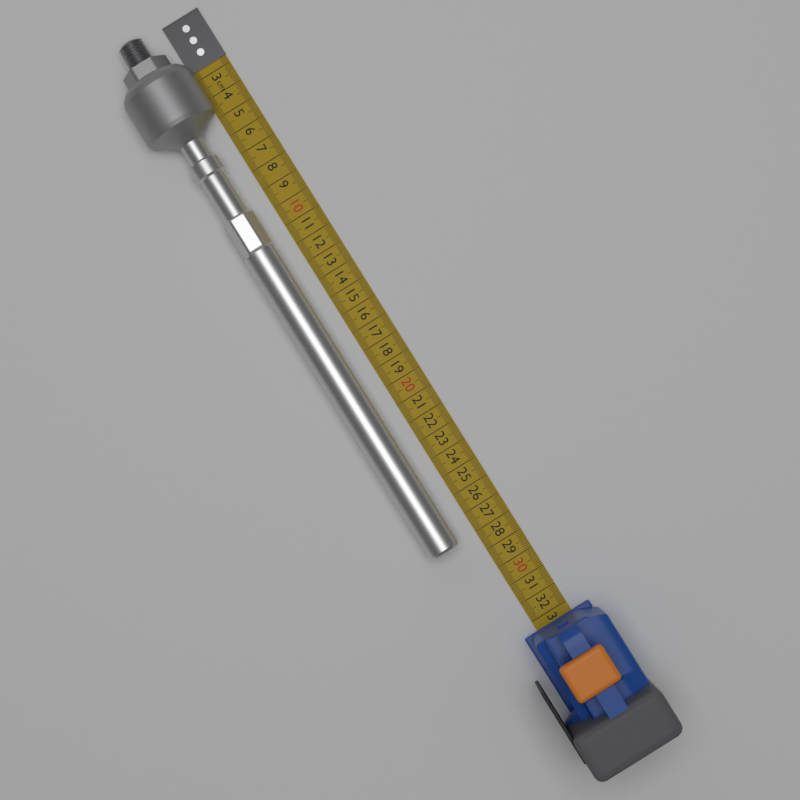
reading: 28.0 cm
